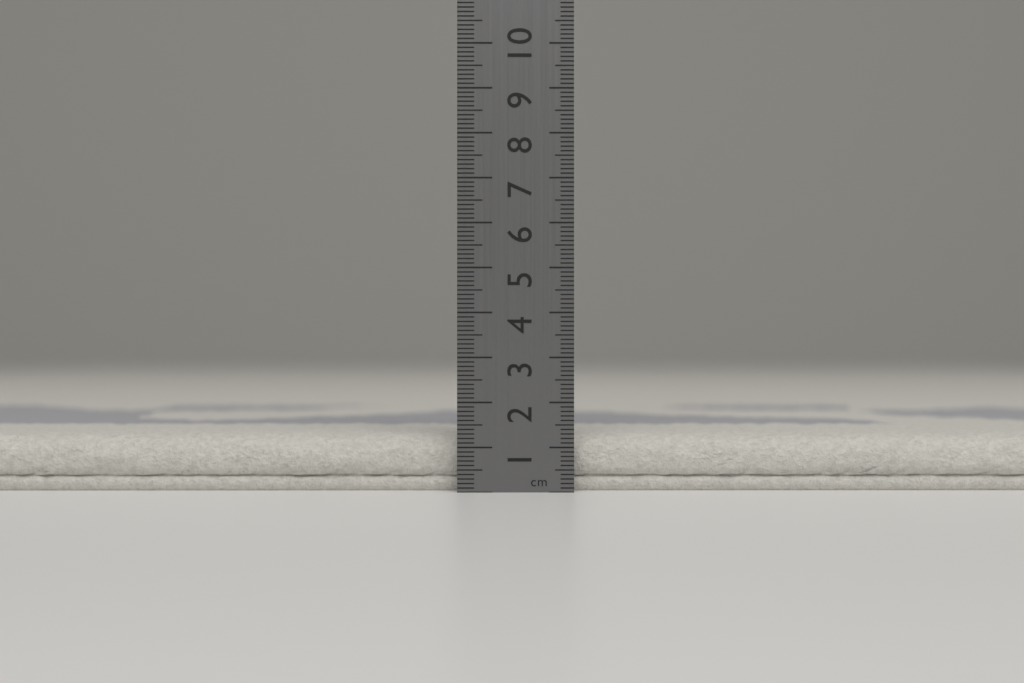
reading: 1.3 cm
